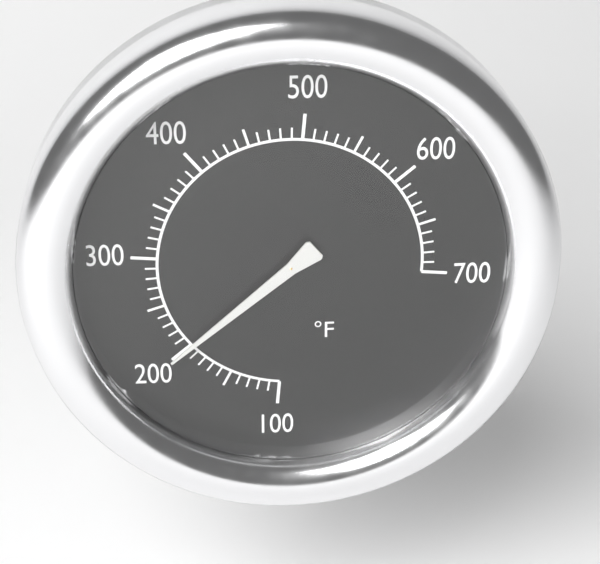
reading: 200 °F
